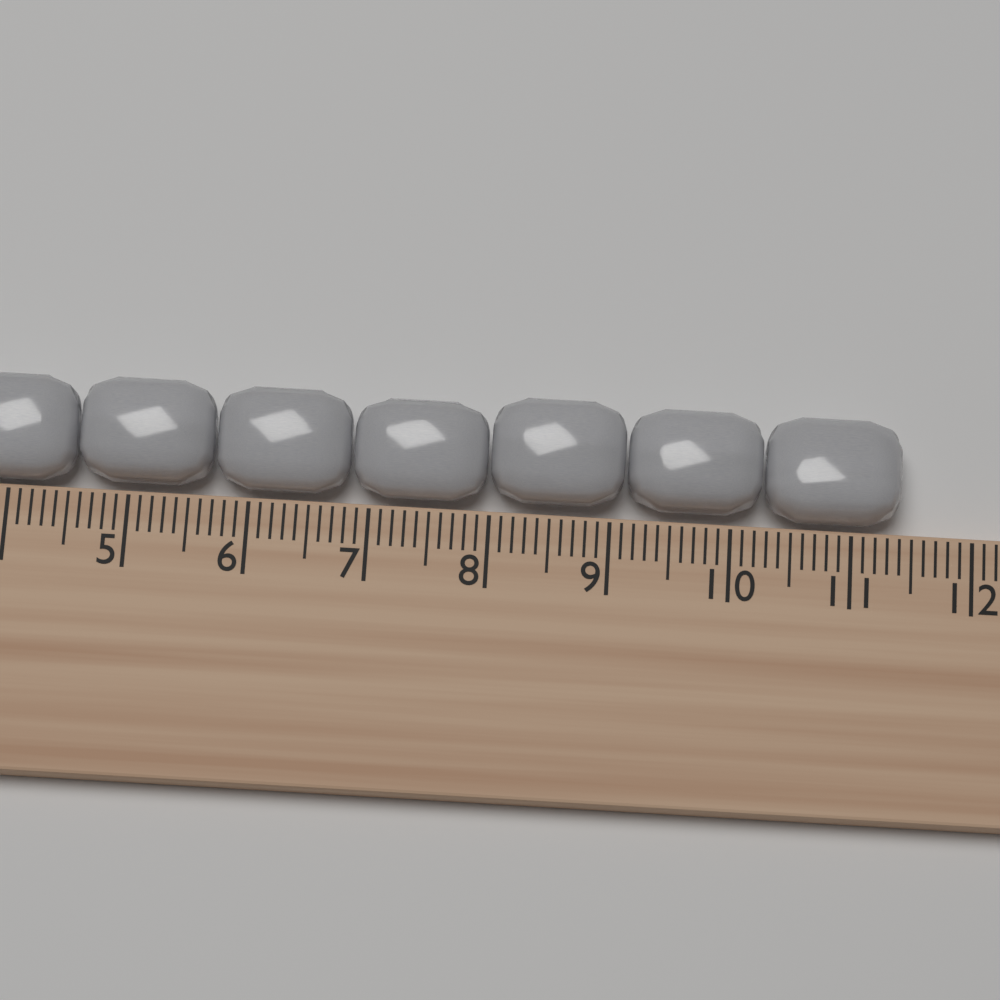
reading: 11.4 cm
